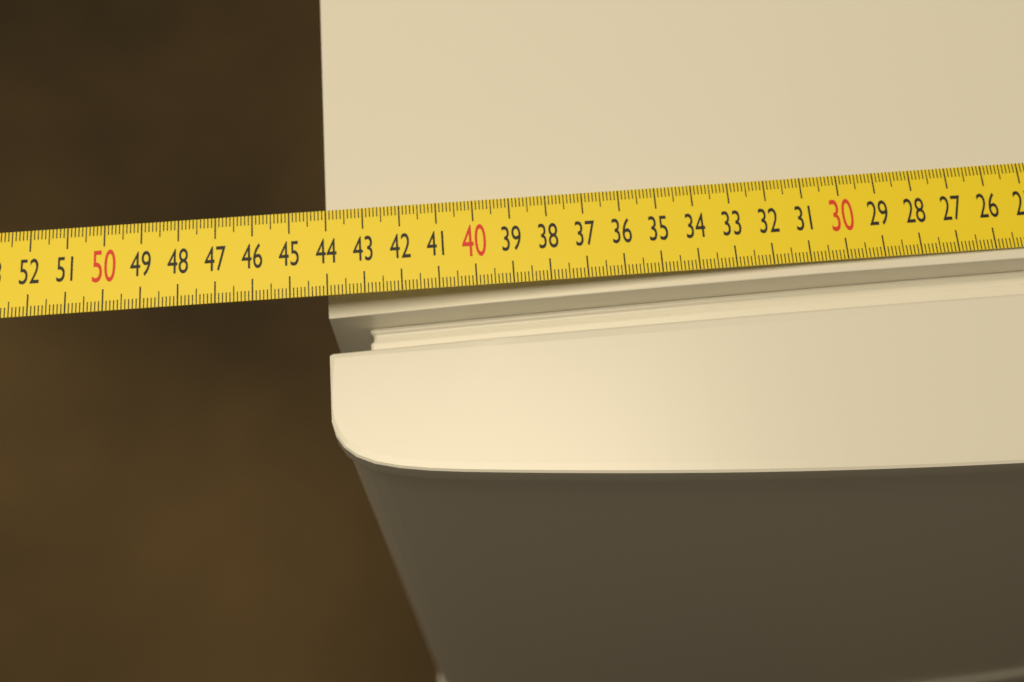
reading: 44.1 cm
